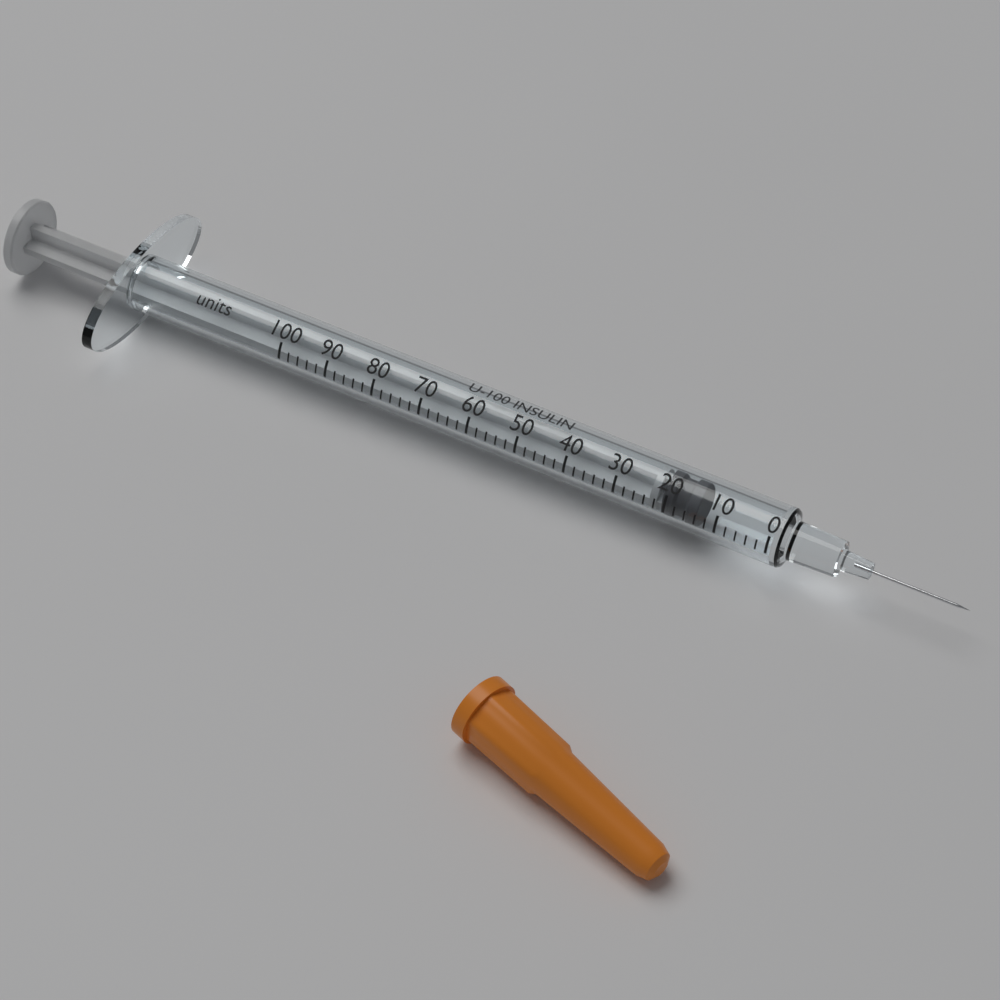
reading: 14 units
